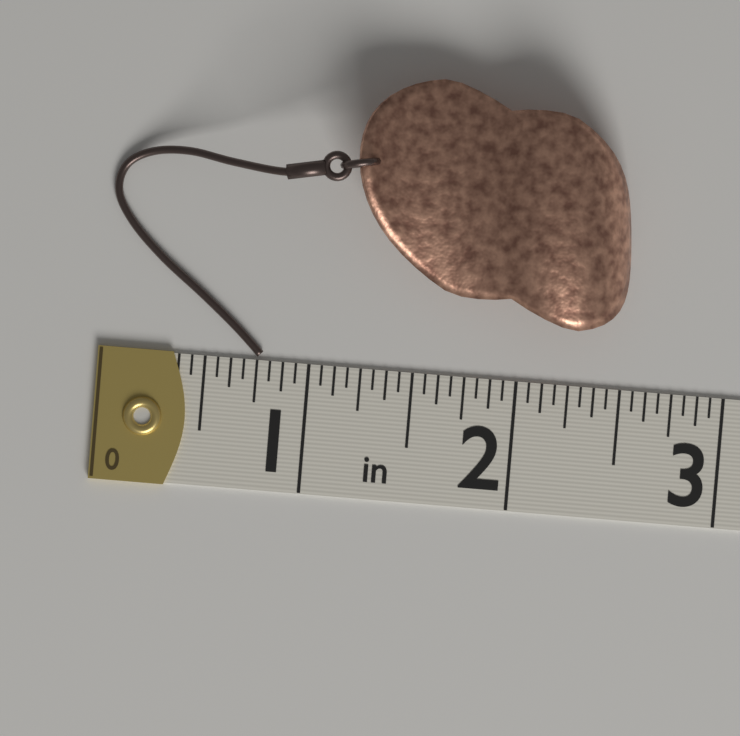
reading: 2.5000 in
